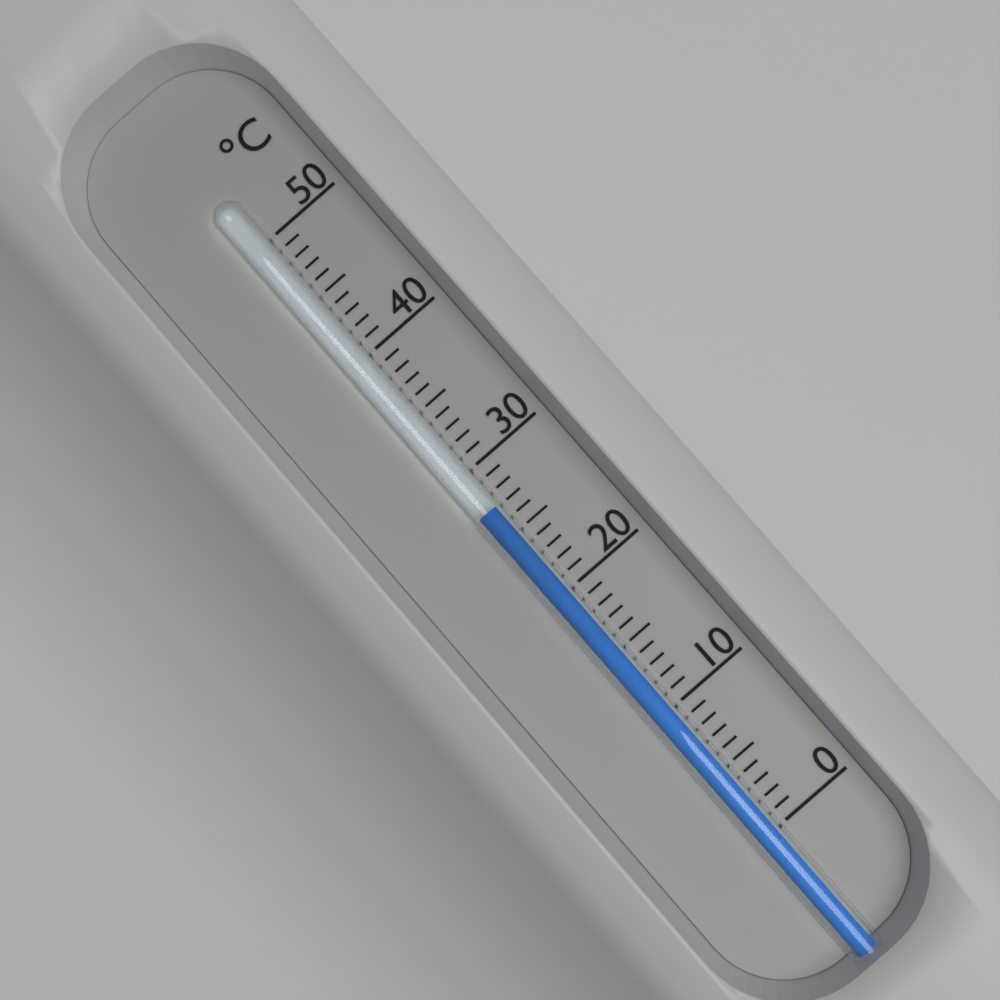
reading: 27 °C
